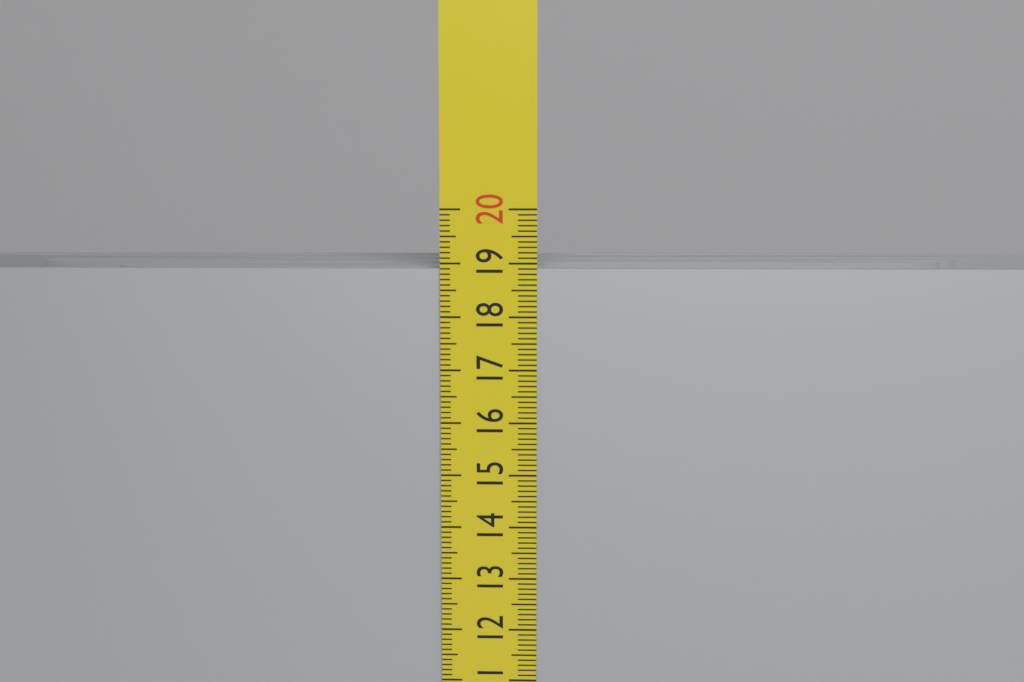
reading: 18.9 cm
